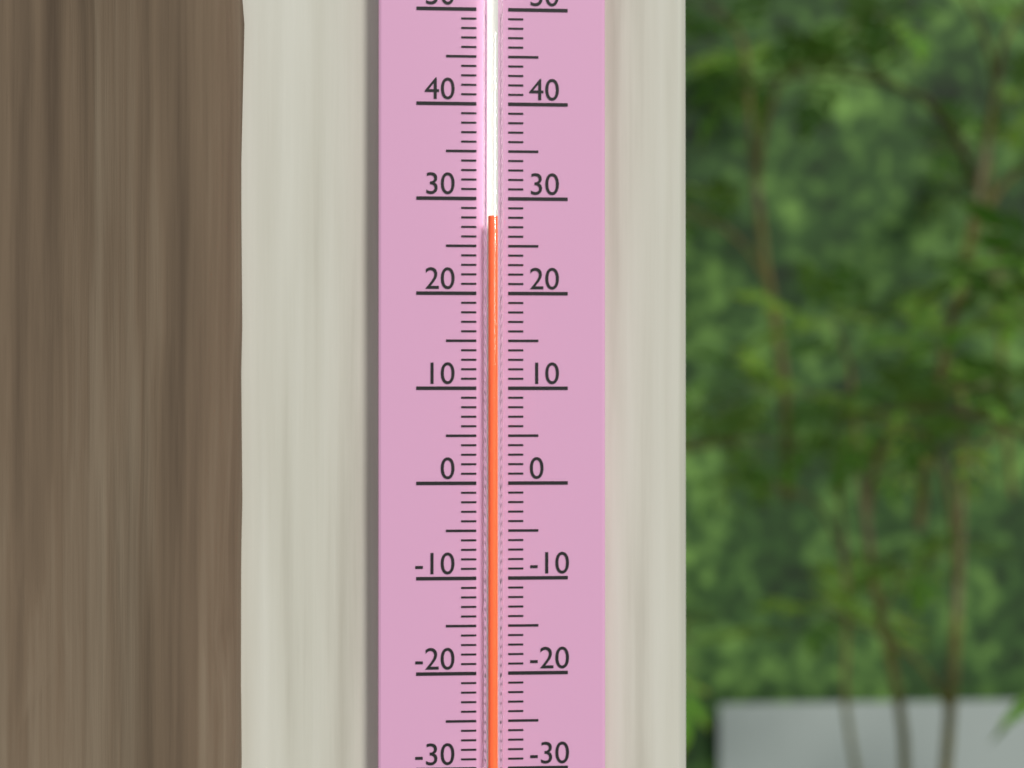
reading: 28 (no unit)
